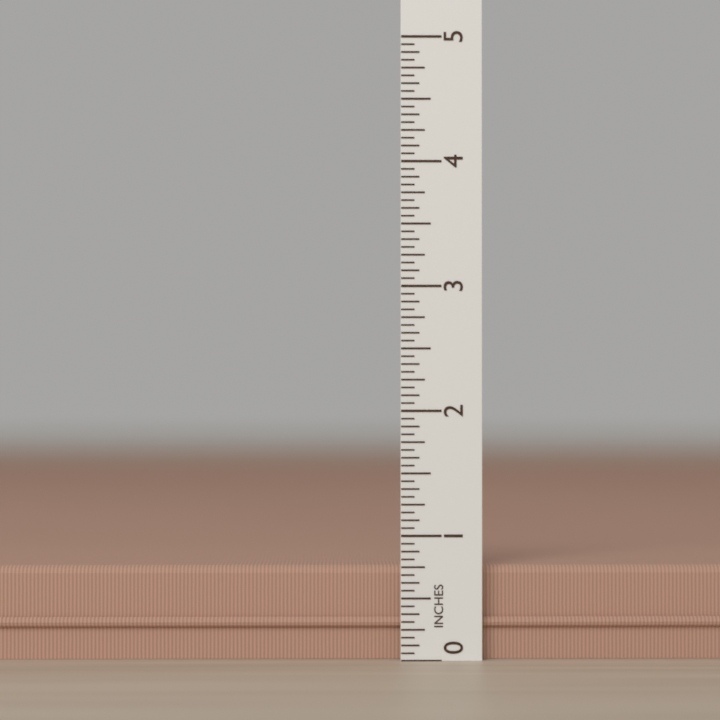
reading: 0.7500 in
